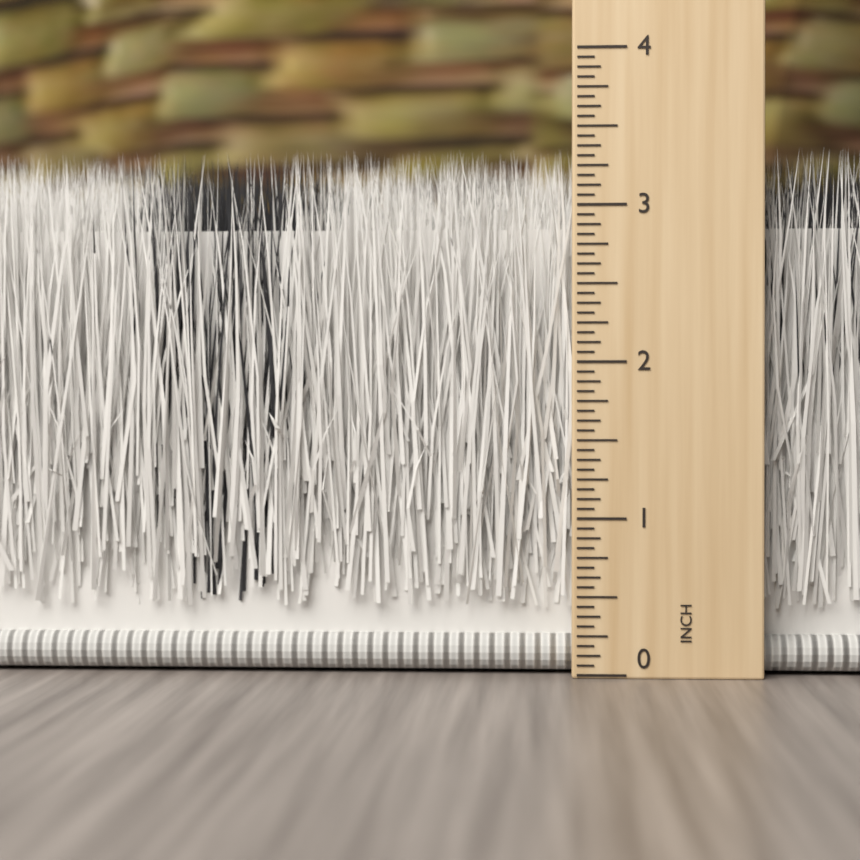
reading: 3.3750 inch
